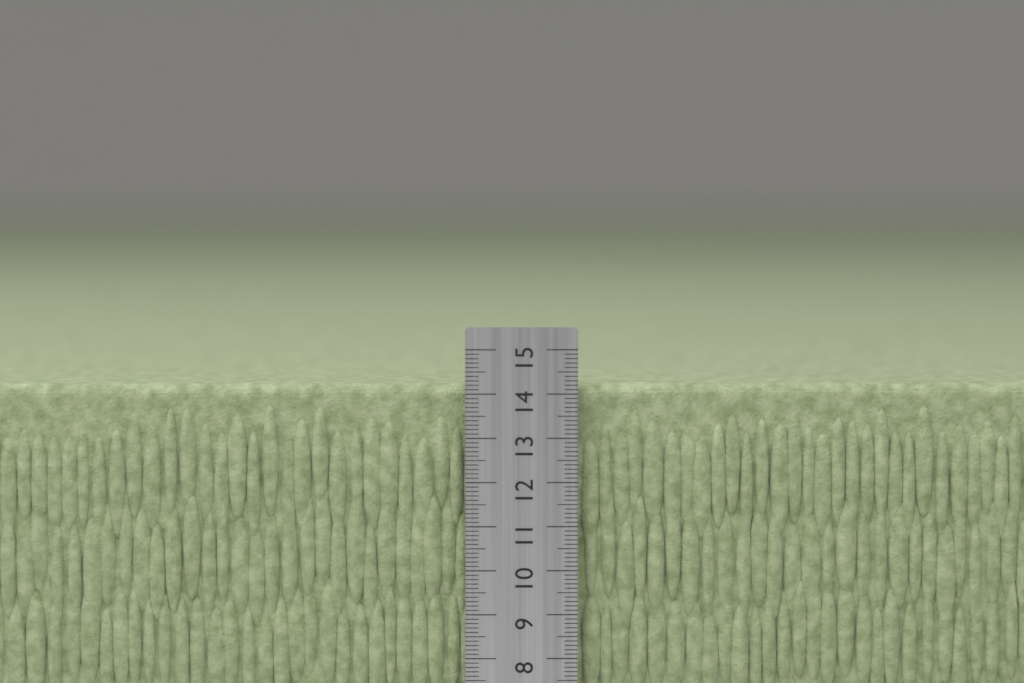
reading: 14.2 cm
